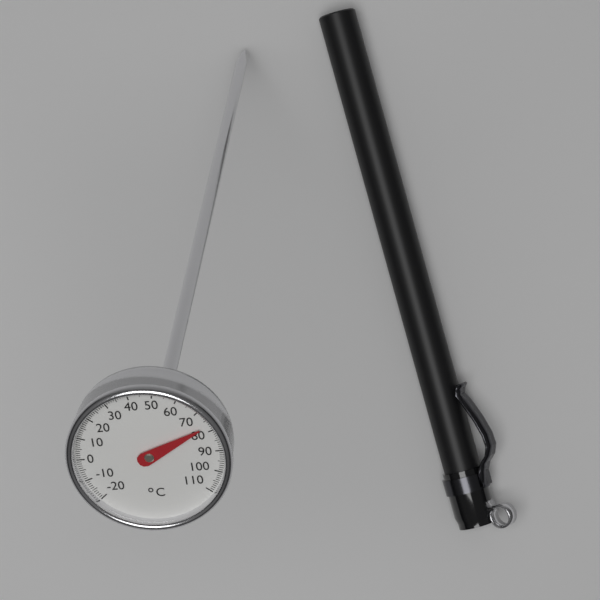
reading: 77 °C
